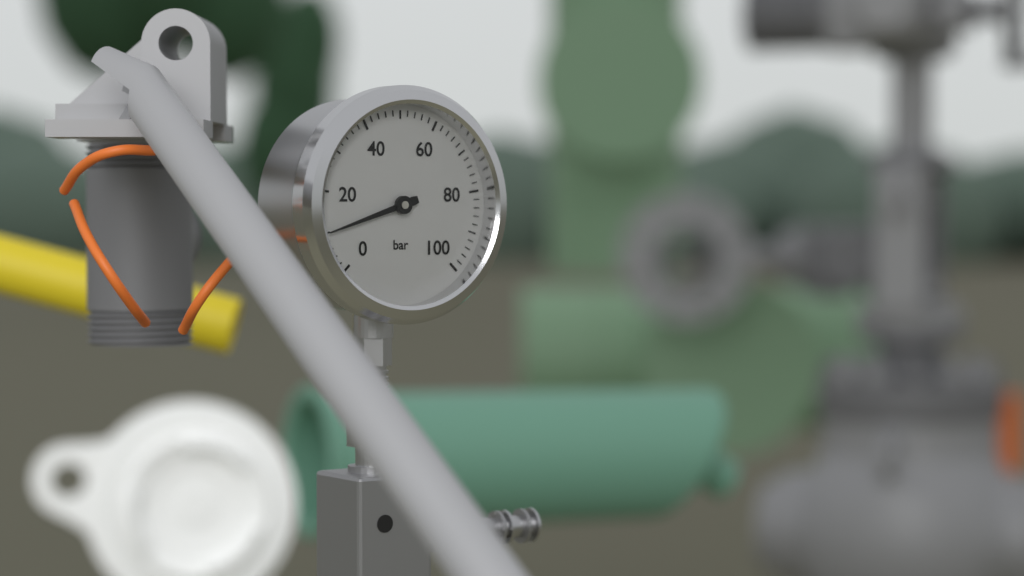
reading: 10 bar
